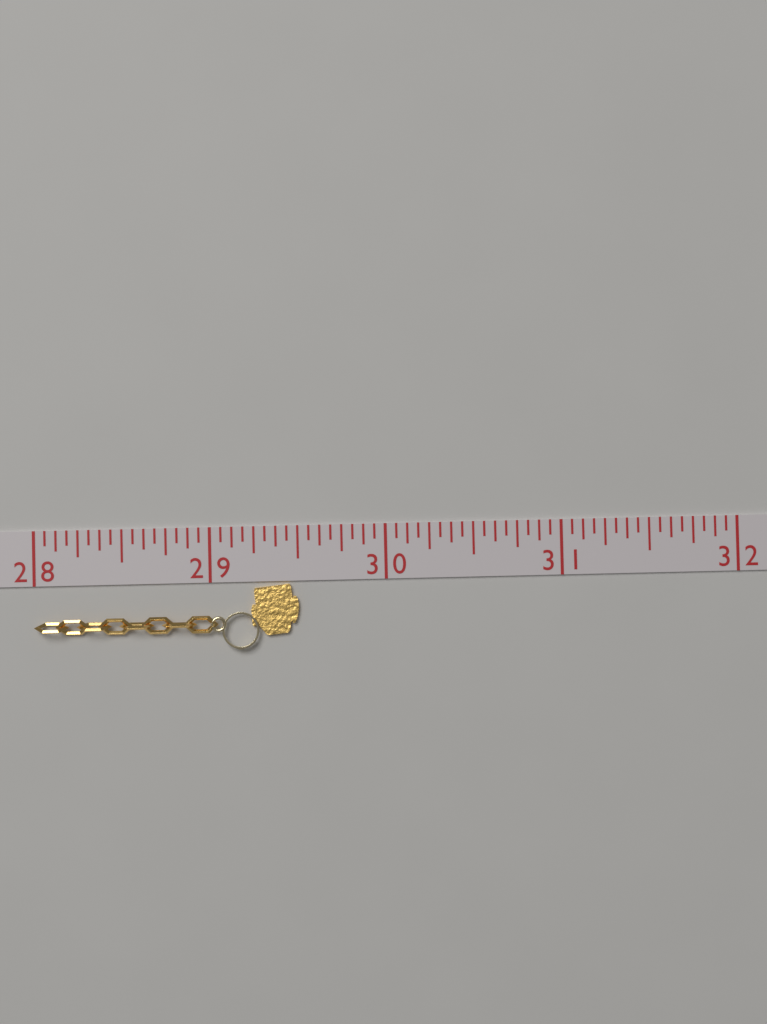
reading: 29.5000 (no unit)
